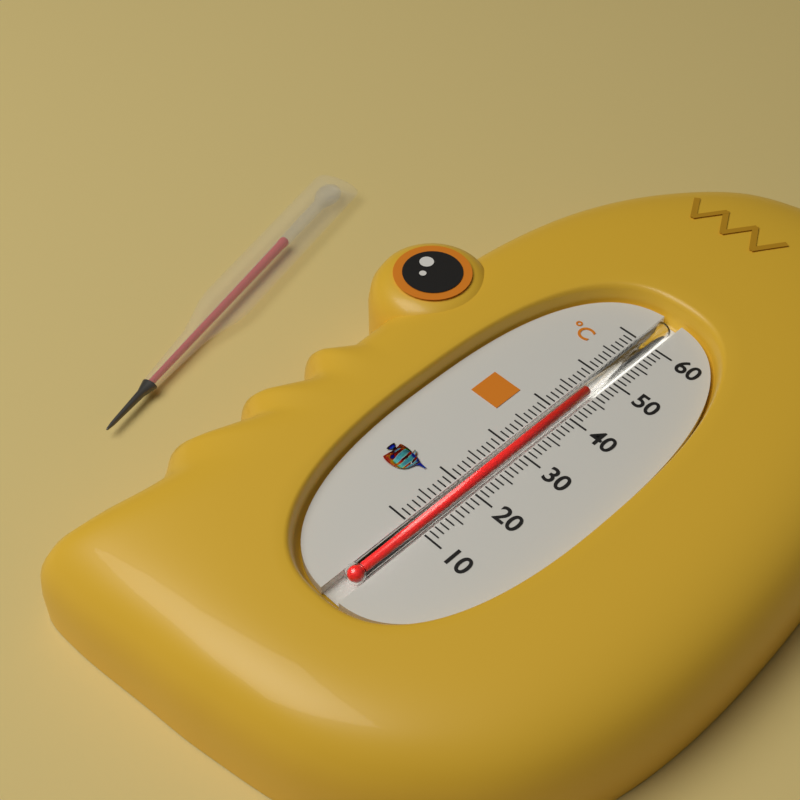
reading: 46 °C
